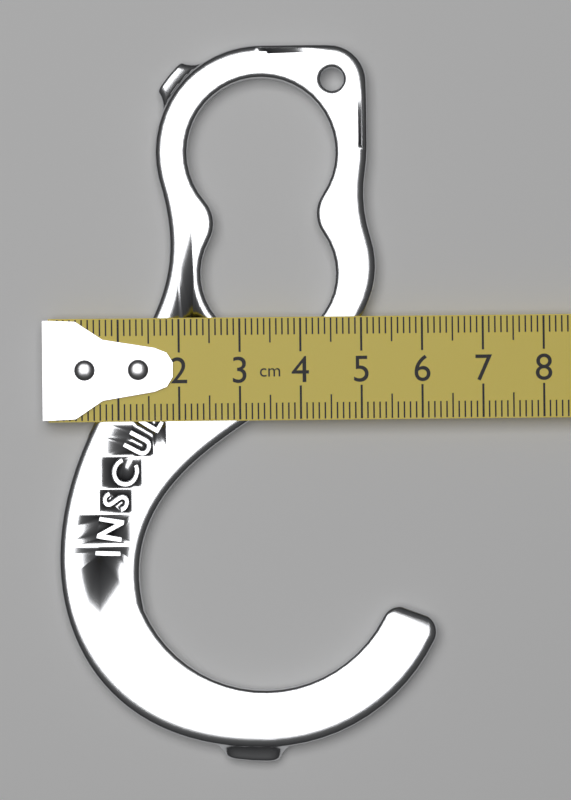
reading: 6.2 cm
